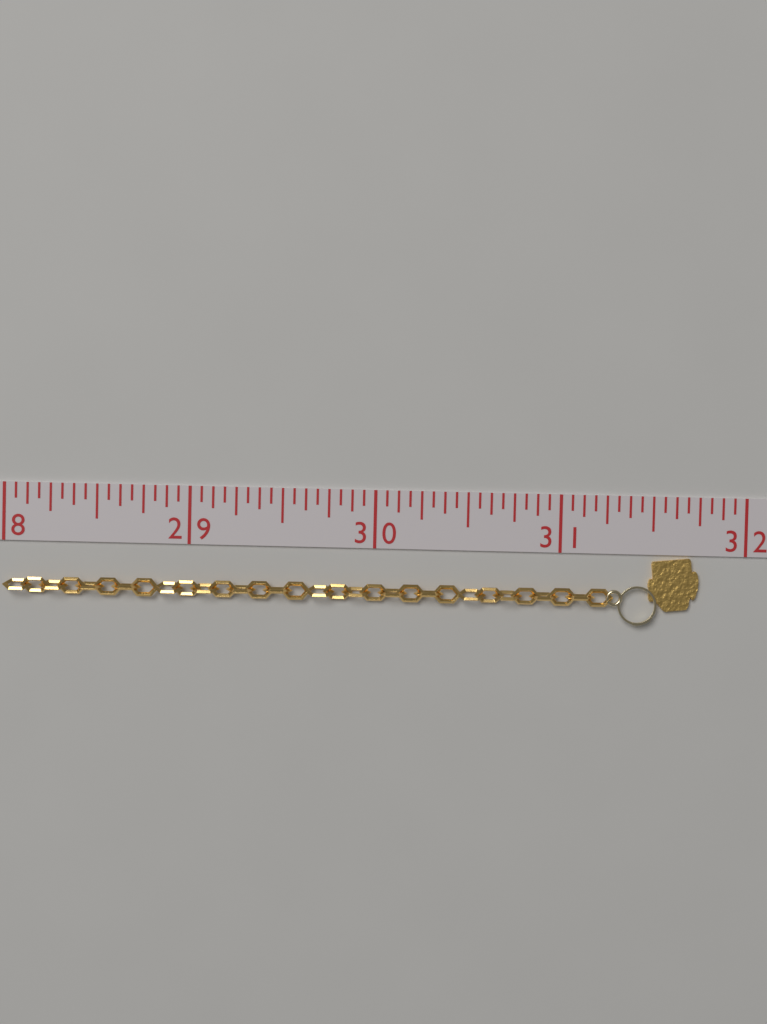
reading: 31.7500 (no unit)
